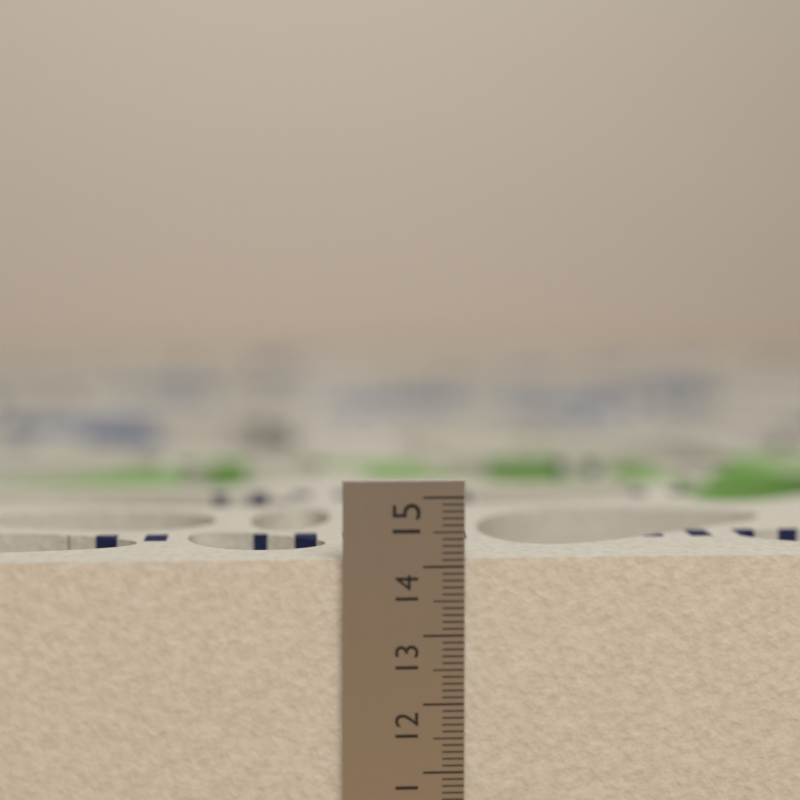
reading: 14.1 cm
